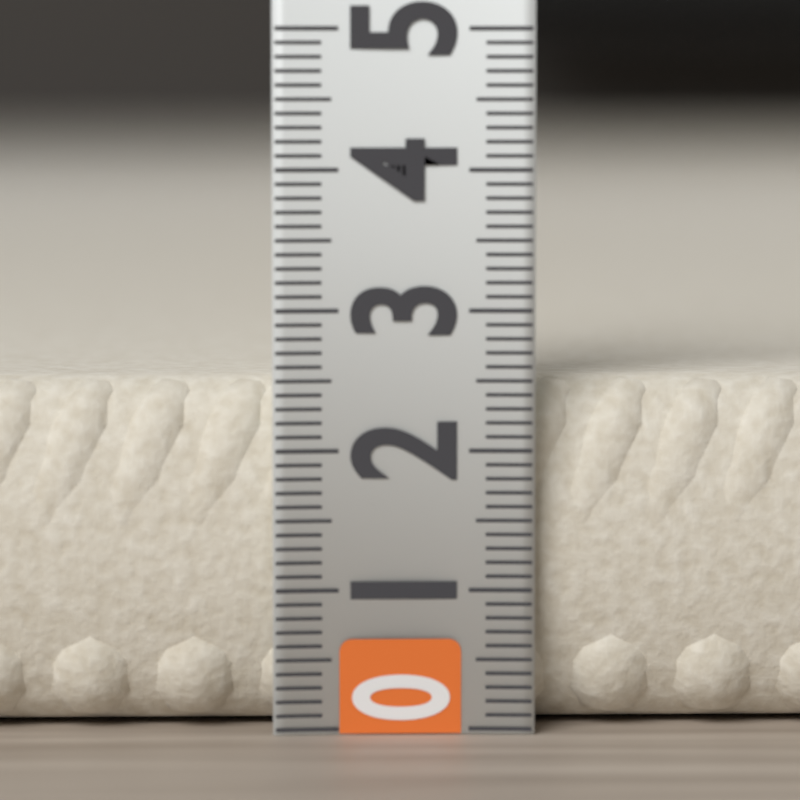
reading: 2.5 (no unit)
